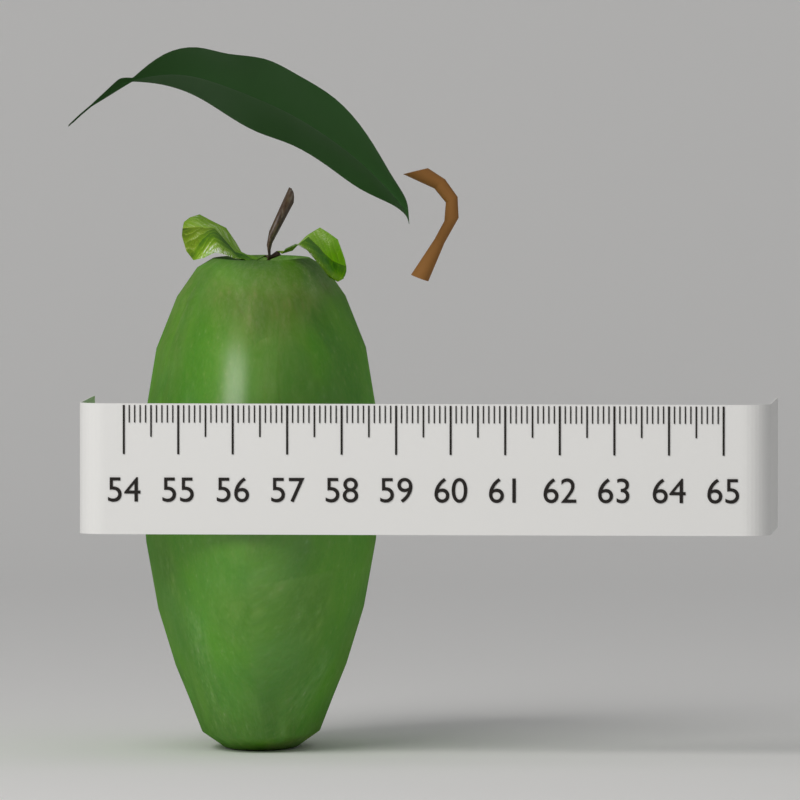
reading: 58.4 (no unit)
